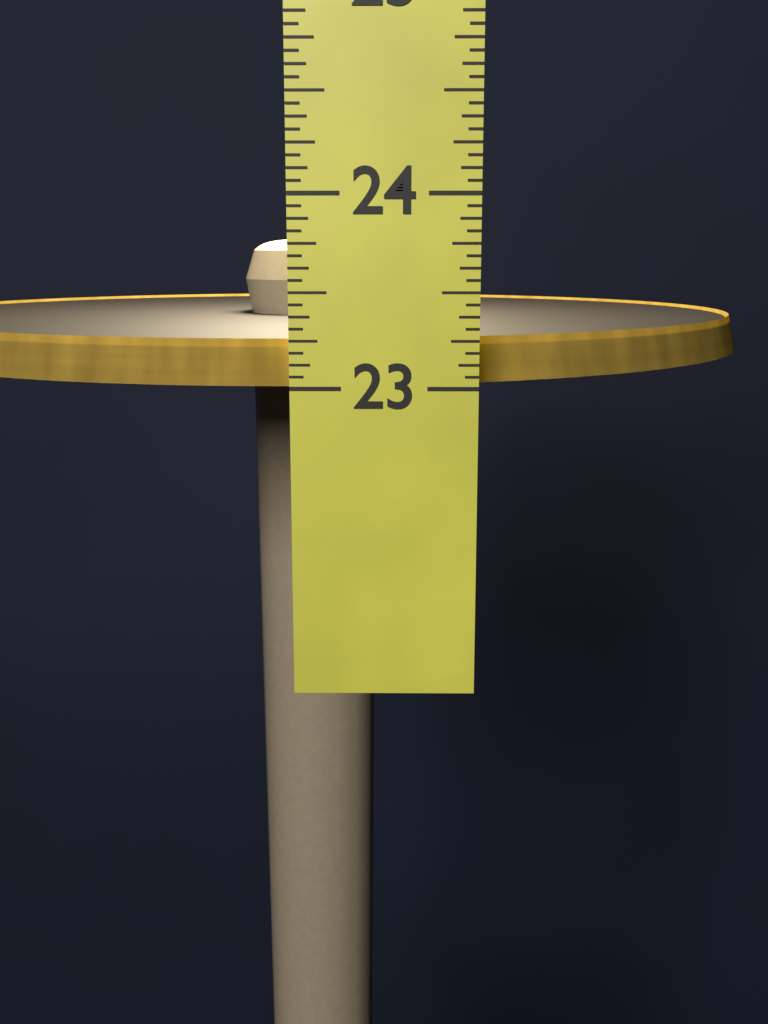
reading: 23.2500 in
